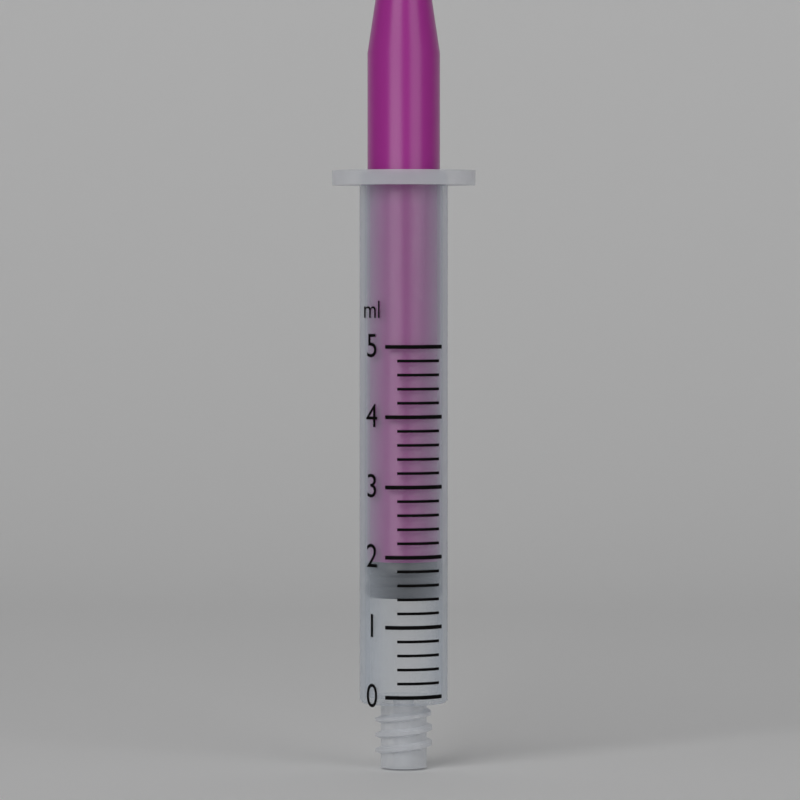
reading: 1.4 ml
